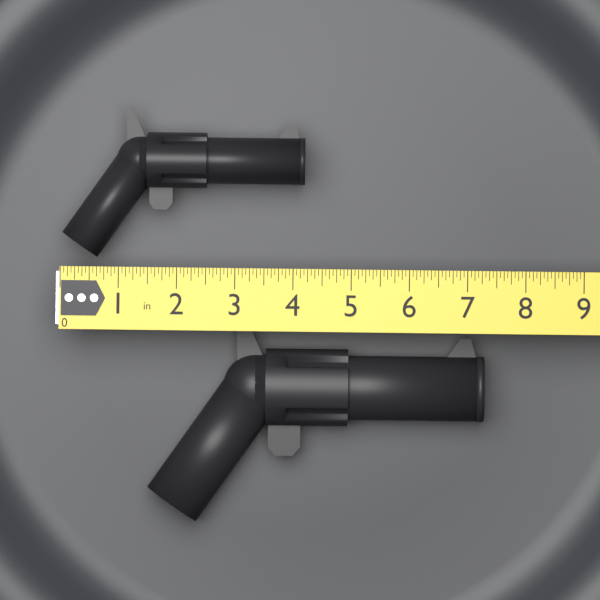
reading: 4.1875 in
